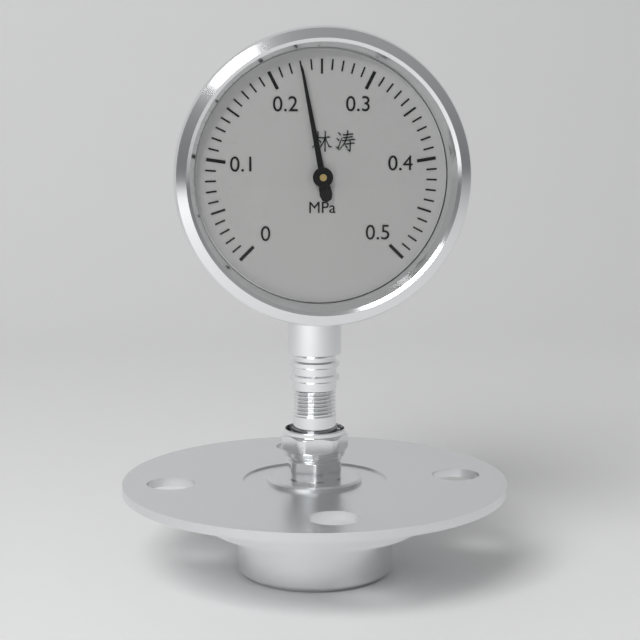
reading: 0.23 MPa
